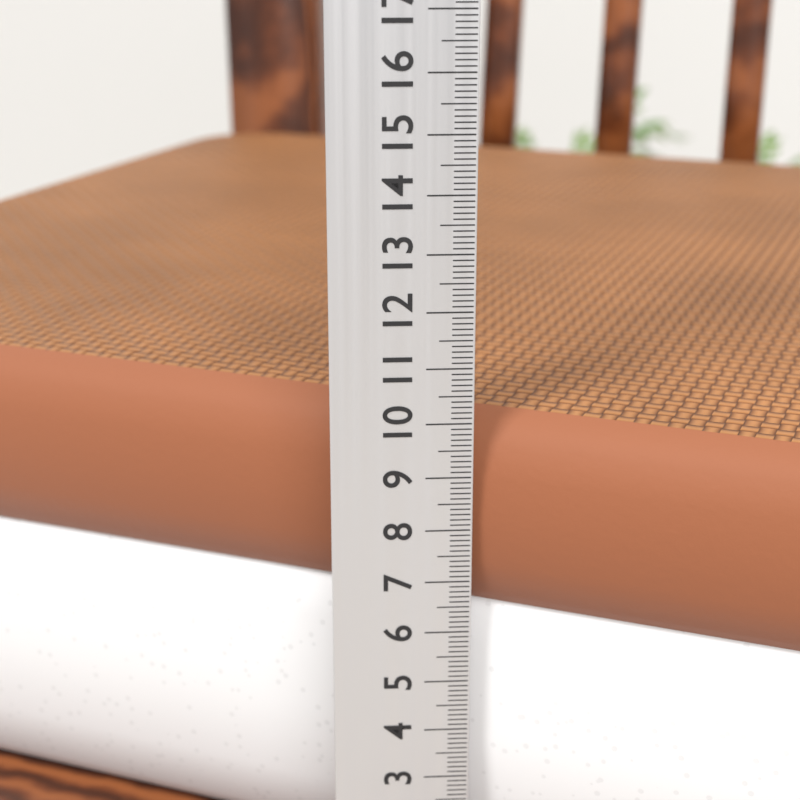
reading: 10.0 cm
